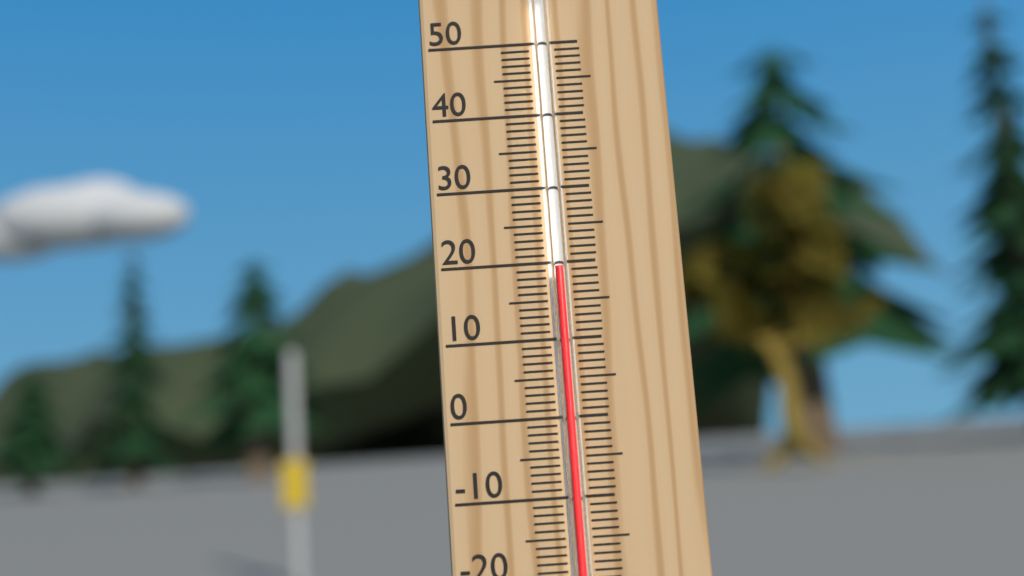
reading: 19 °C
